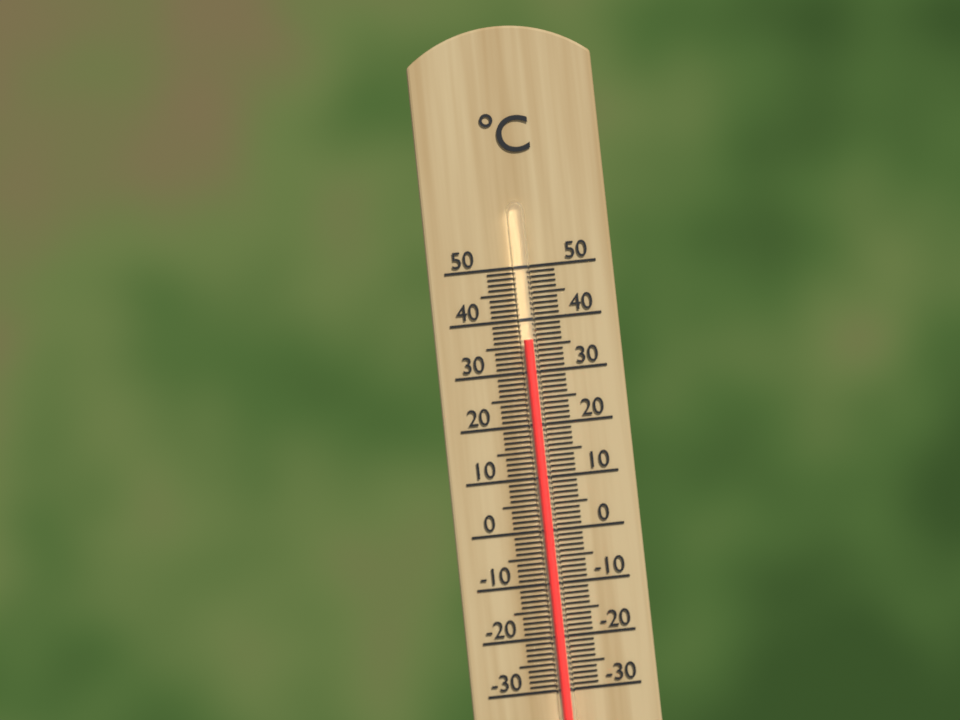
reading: 36 °C
